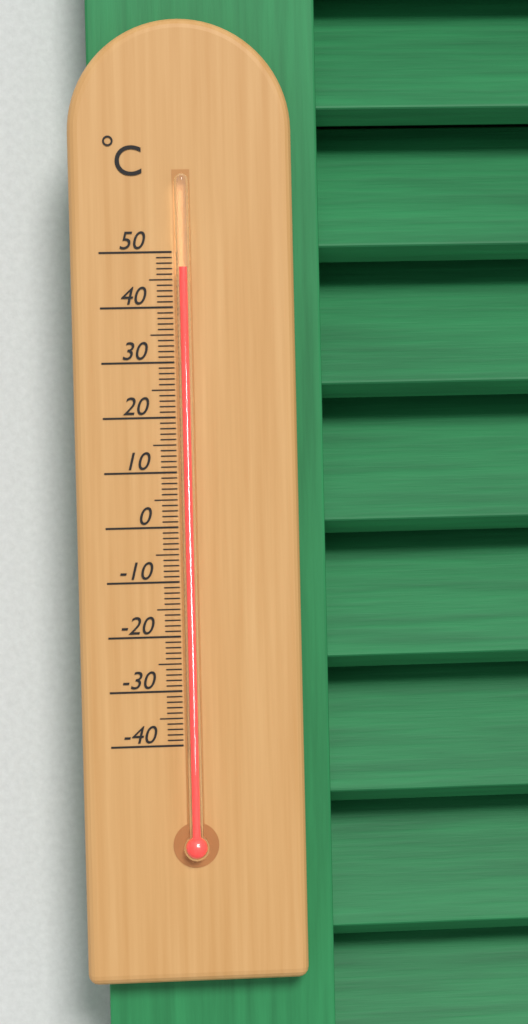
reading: 47 °C
